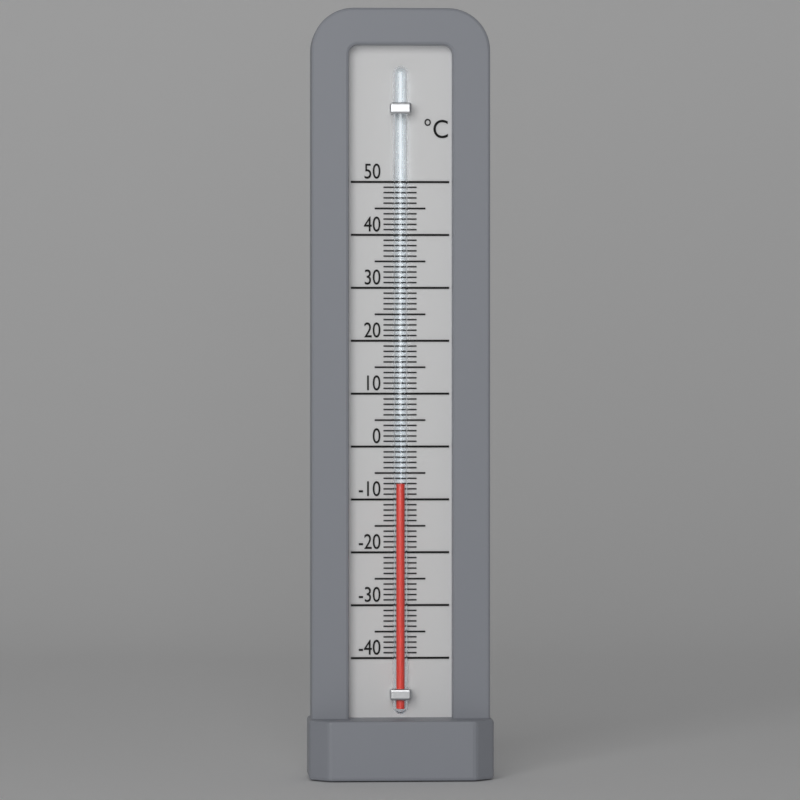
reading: -7 °C
